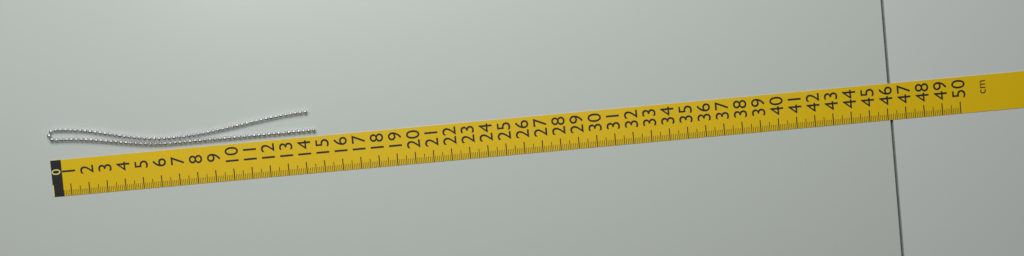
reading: 14.7 cm
